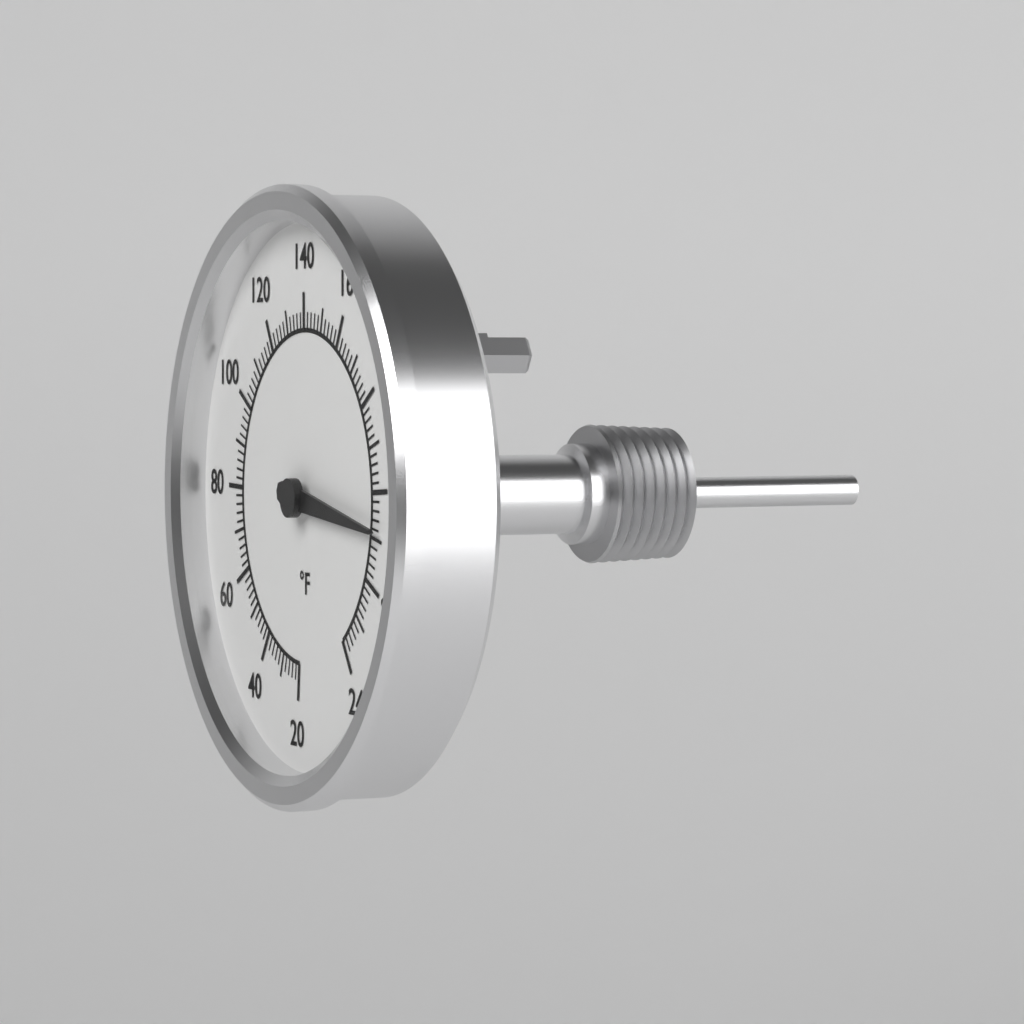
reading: 208 °F
